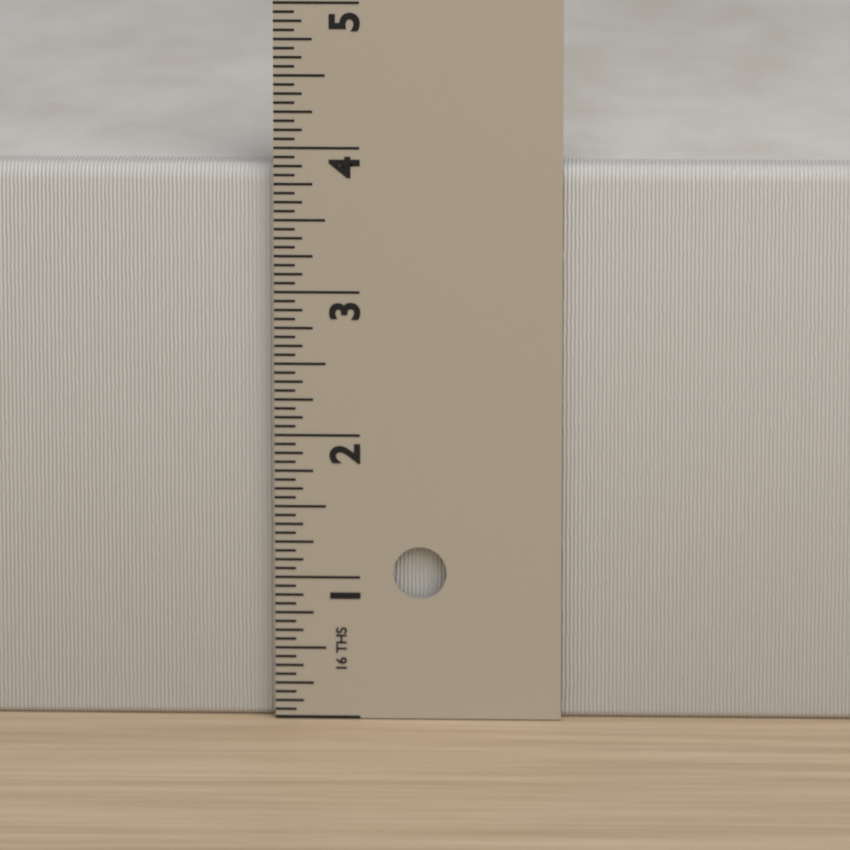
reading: 3.8750 in
